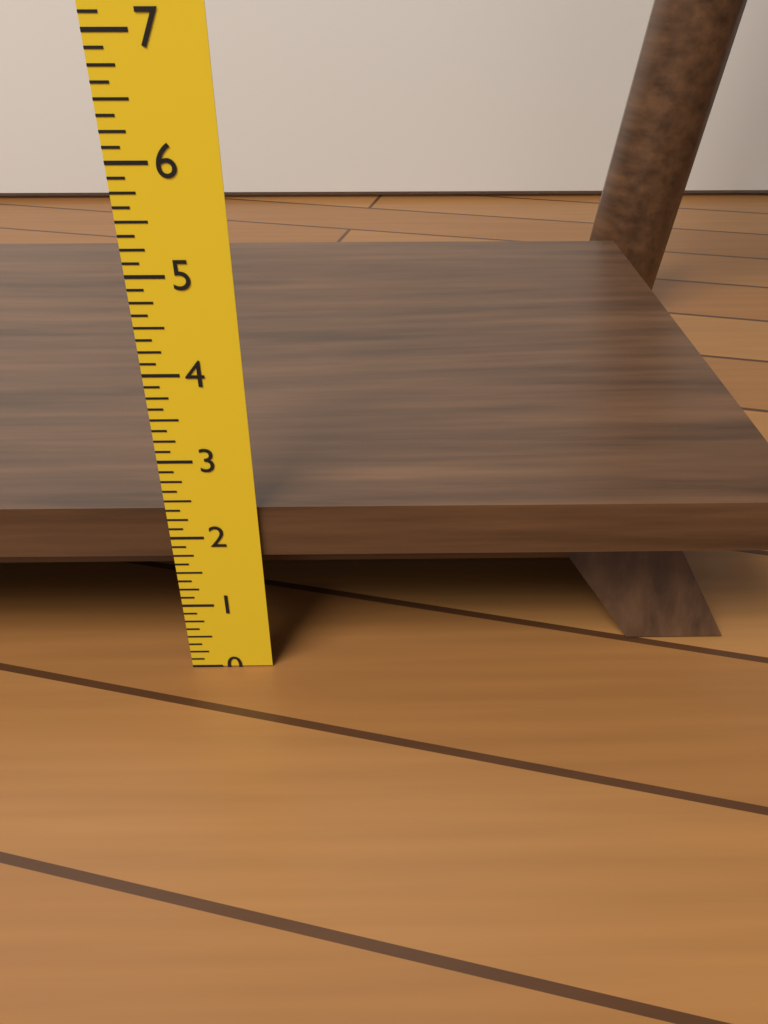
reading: 2.375 in
